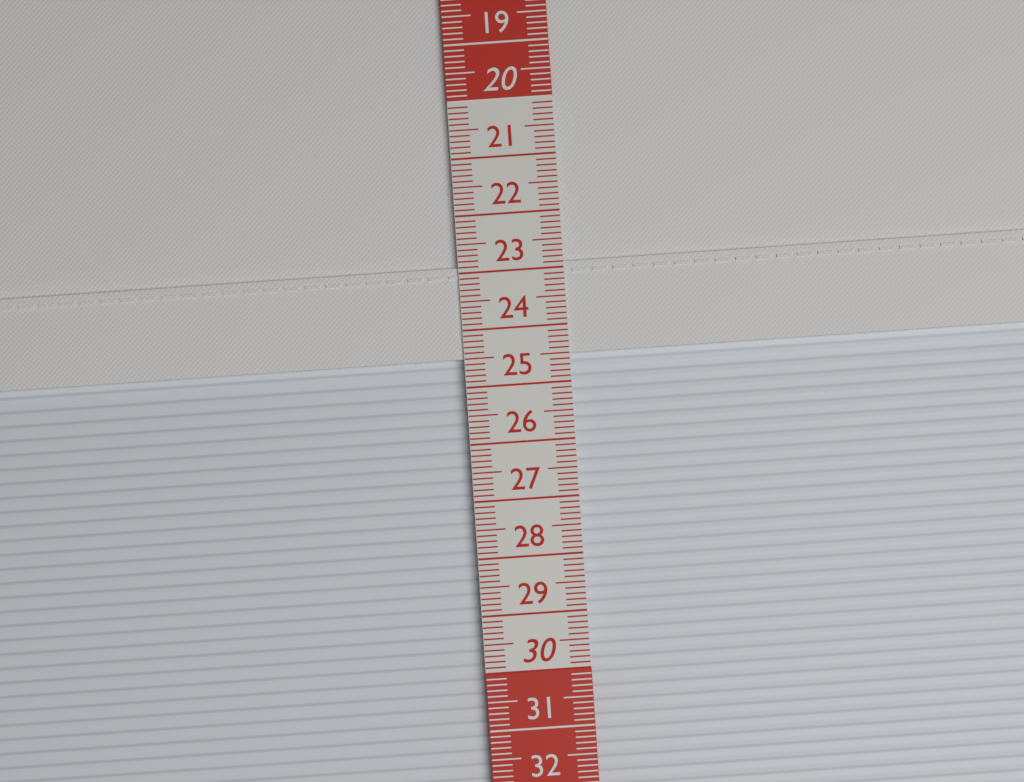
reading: 24.5 cm
